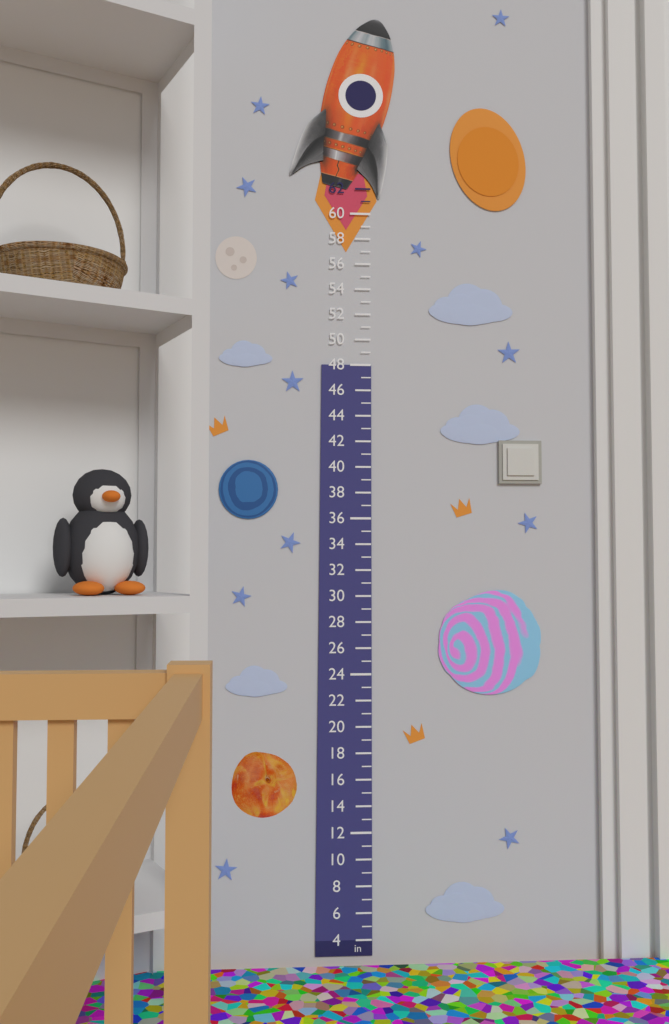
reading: 48 in
